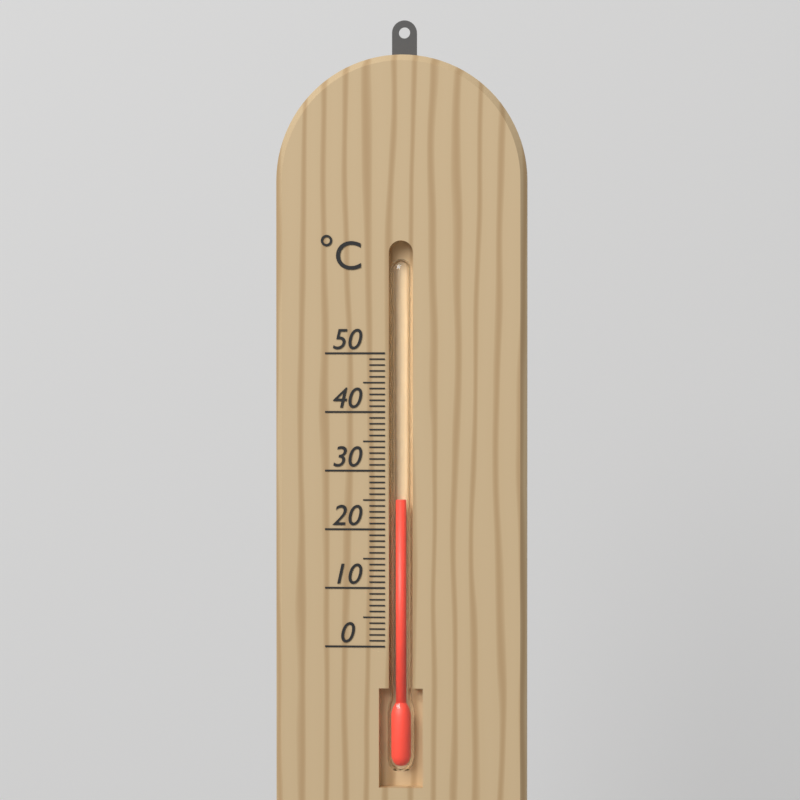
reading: 25 °C
